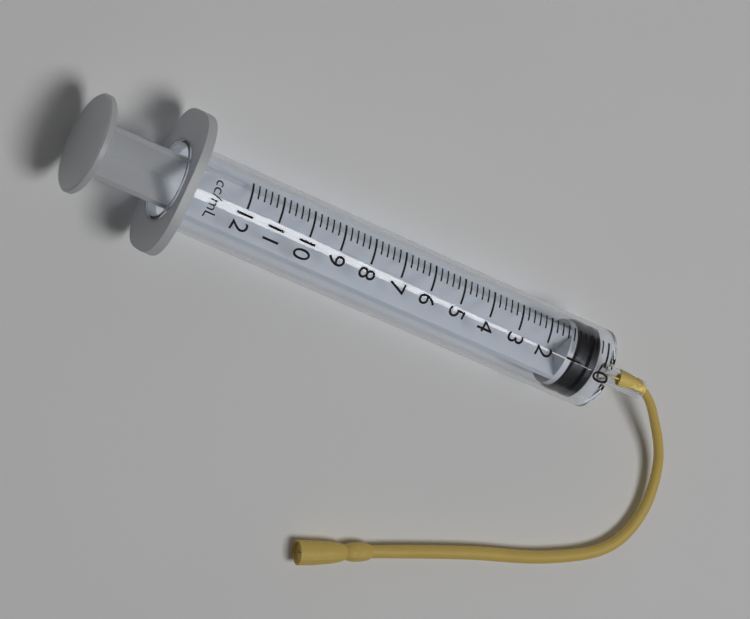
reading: 0.2 ml
